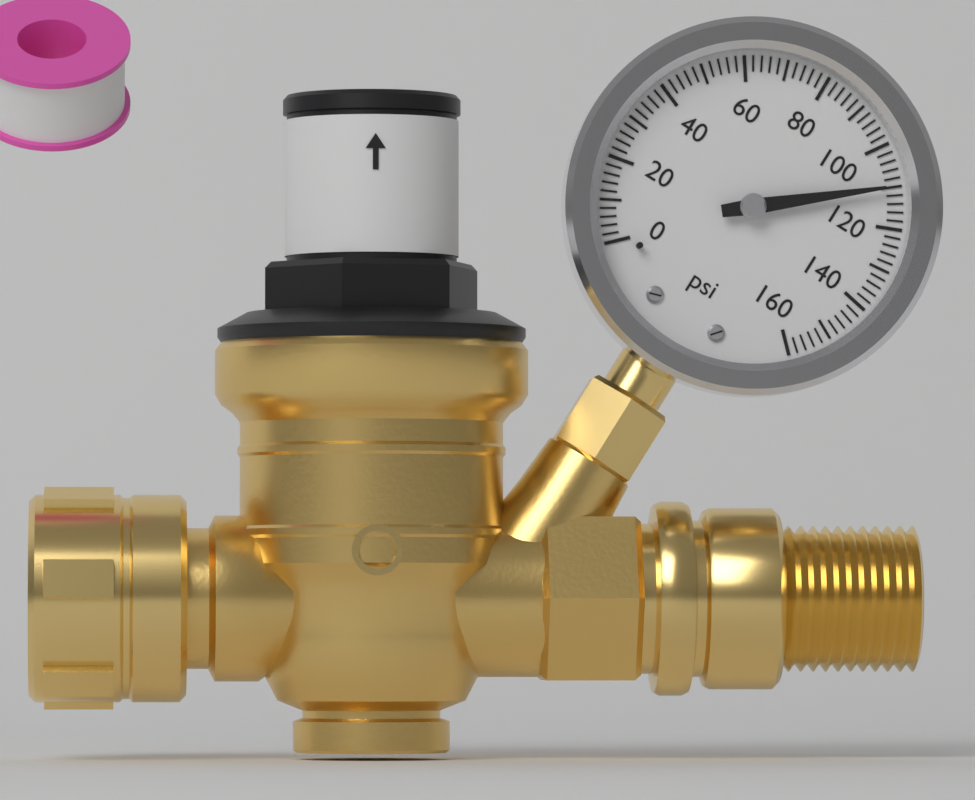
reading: 110 psi
